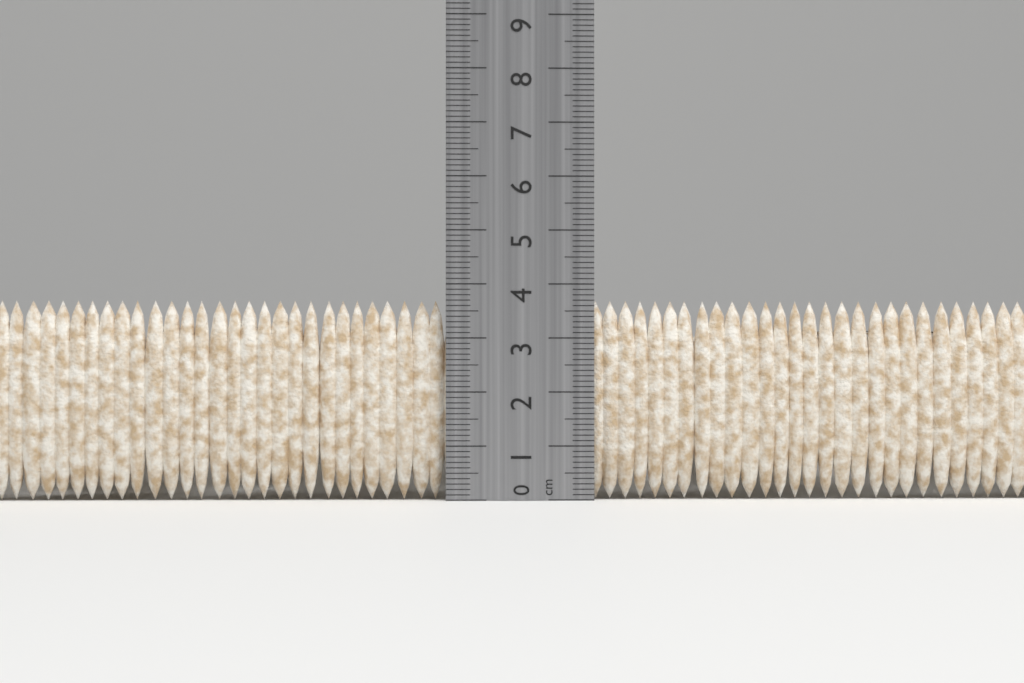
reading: 3.7 cm
